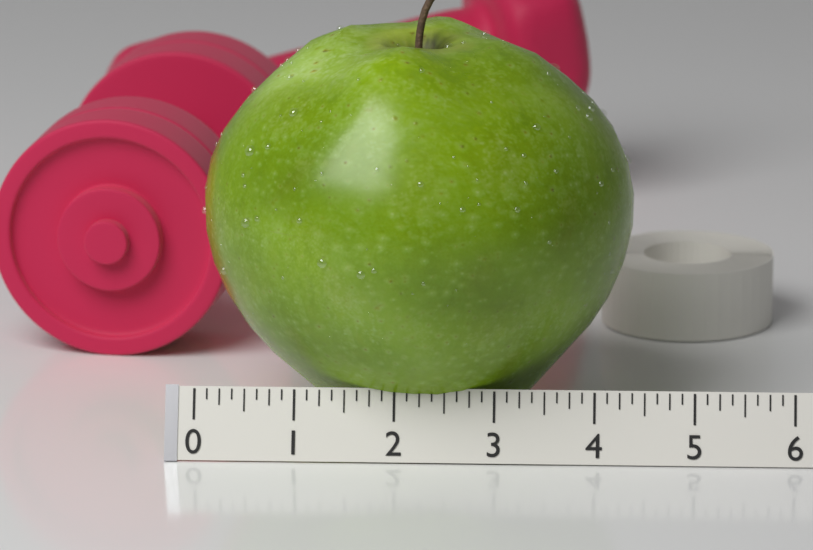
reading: 4.375 (no unit)
